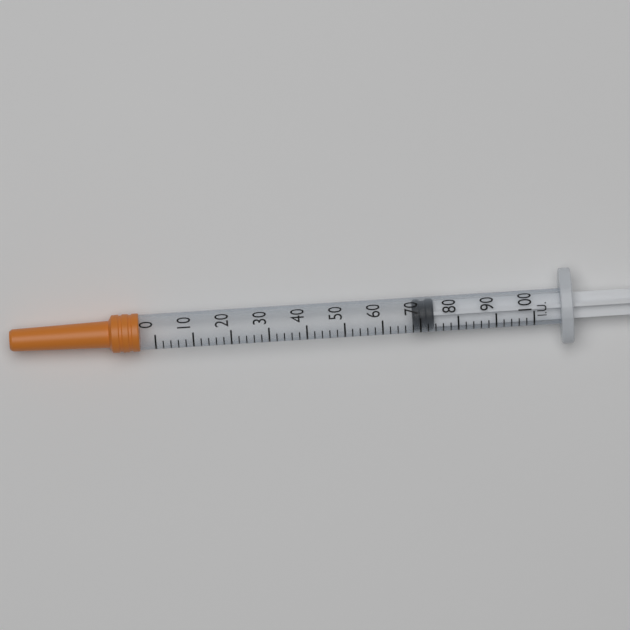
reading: 68 IU
